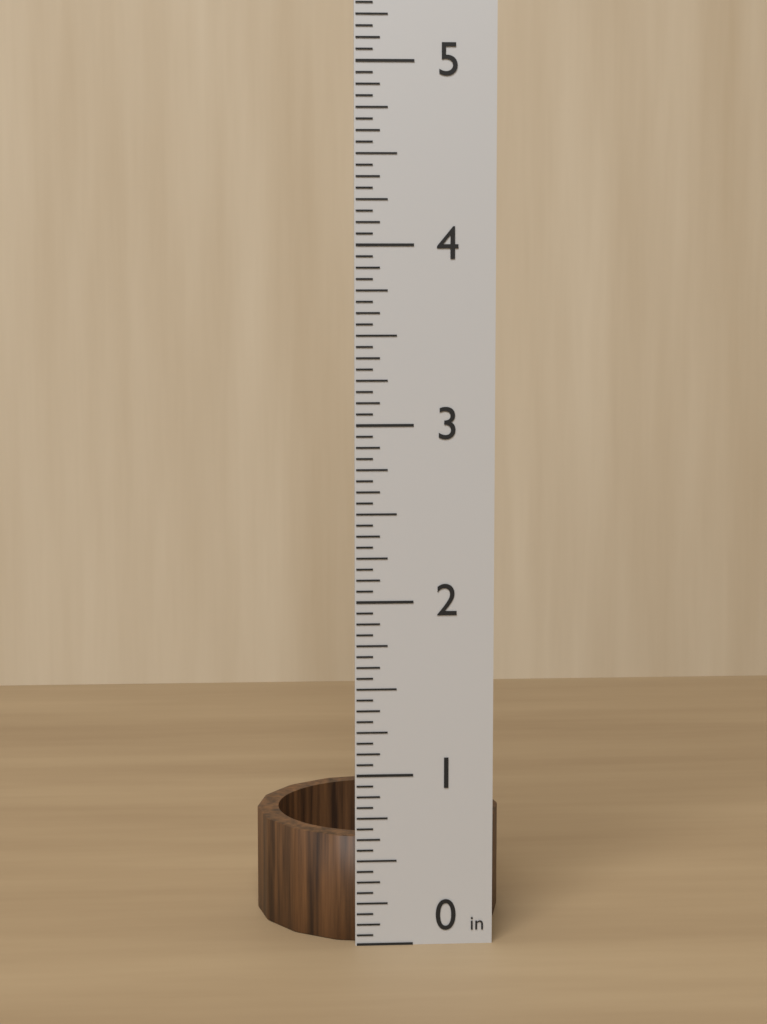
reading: 0.6250 in
